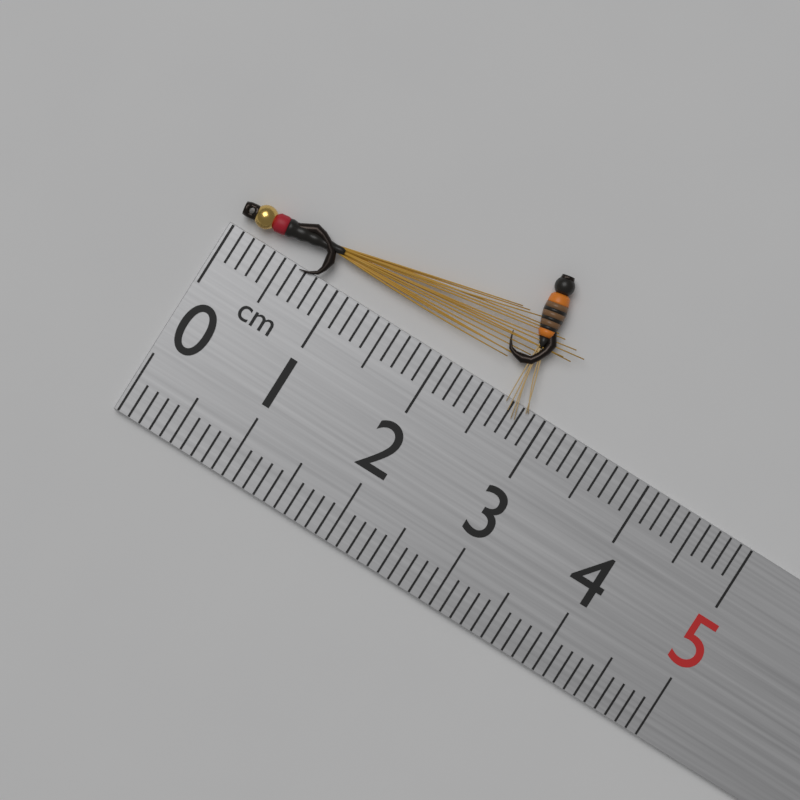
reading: 3.0 cm
